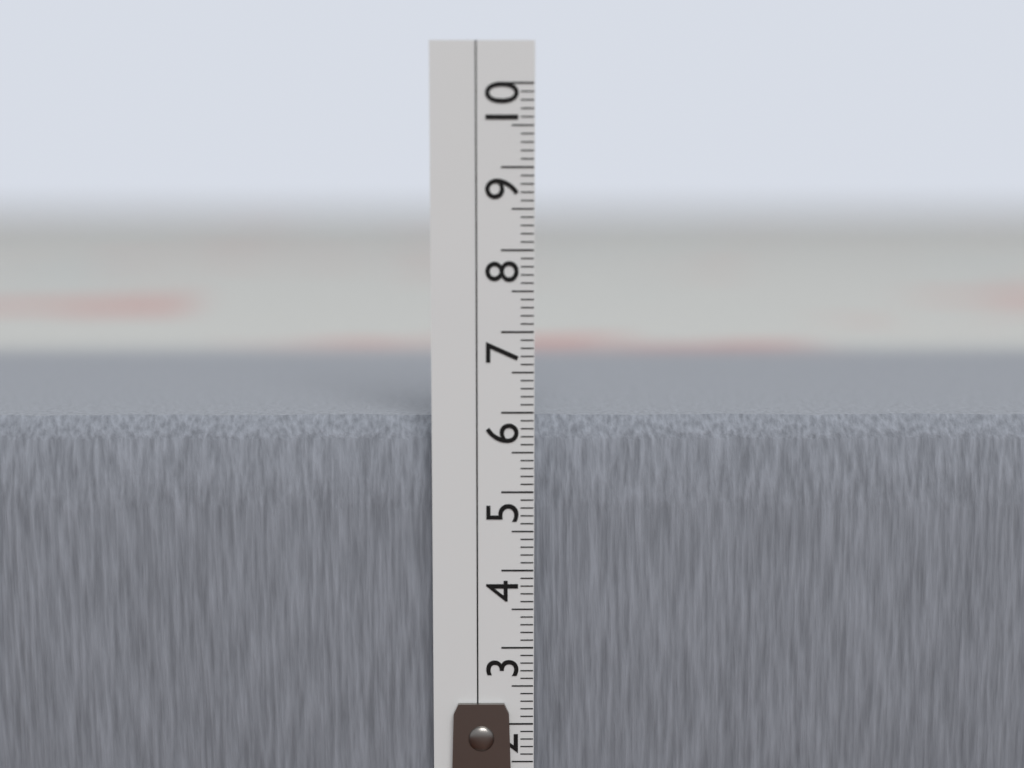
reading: 5.9 cm
